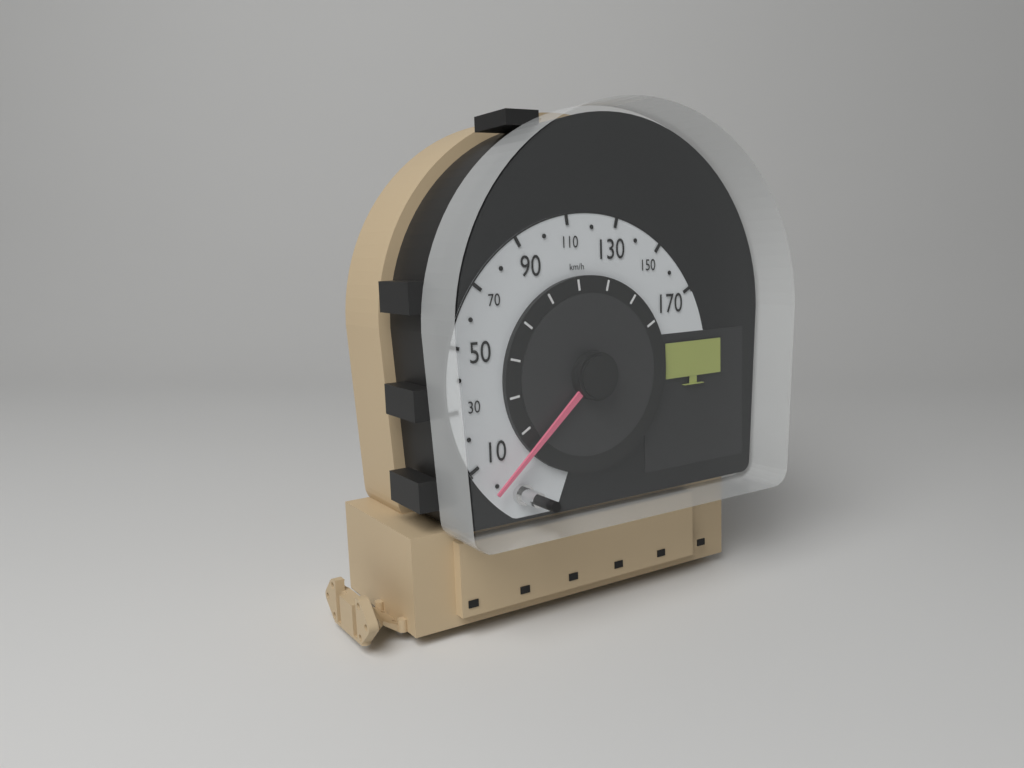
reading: 0 km/h
